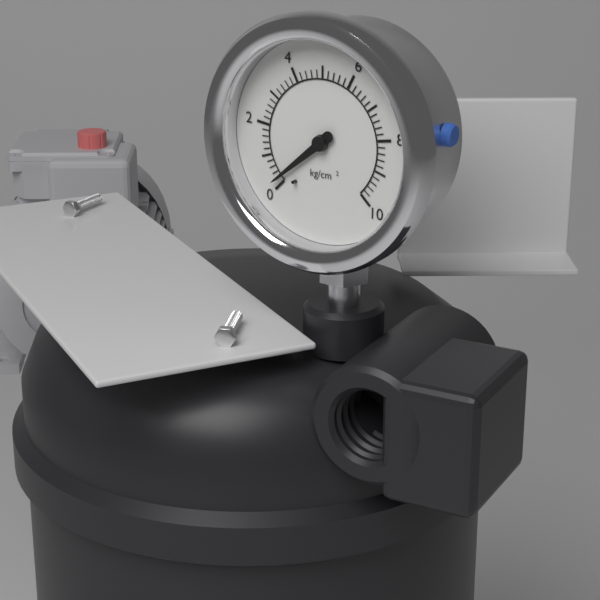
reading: 0.2 kg/cm²
